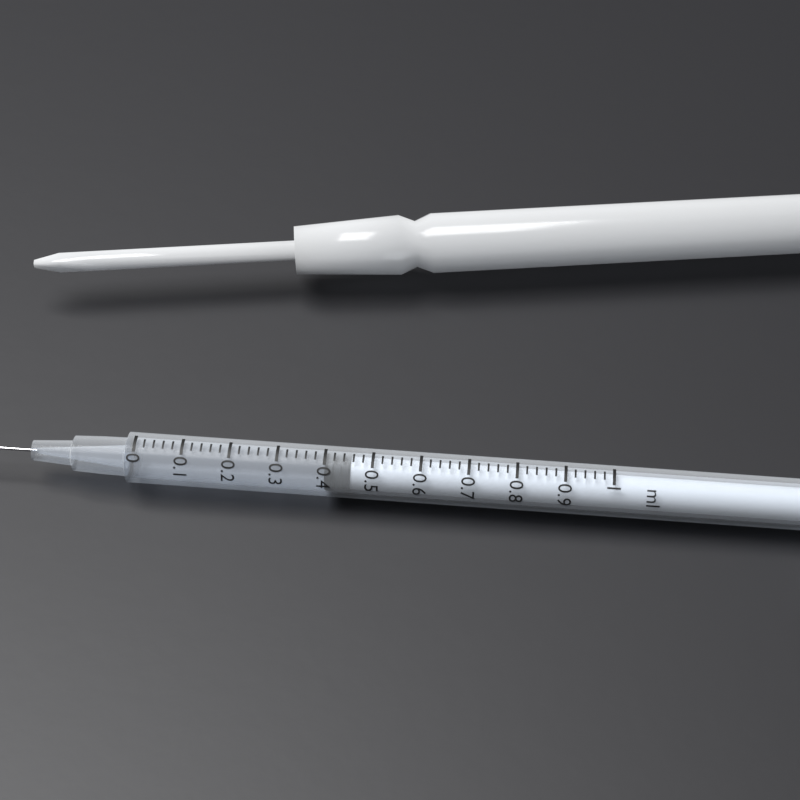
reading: 0.40 ml
